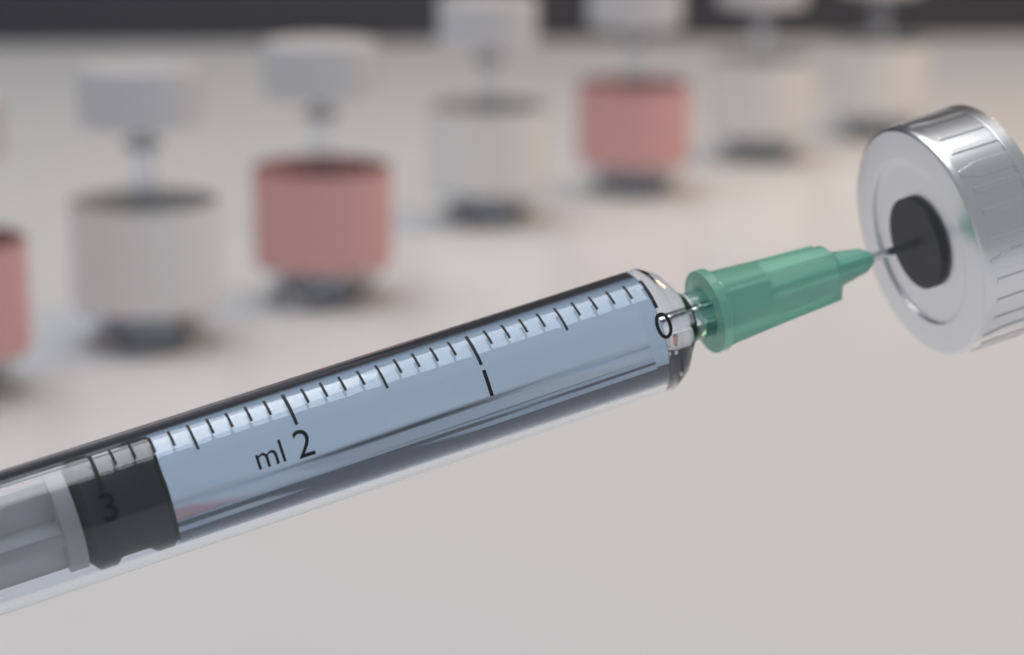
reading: 2.7 ml
